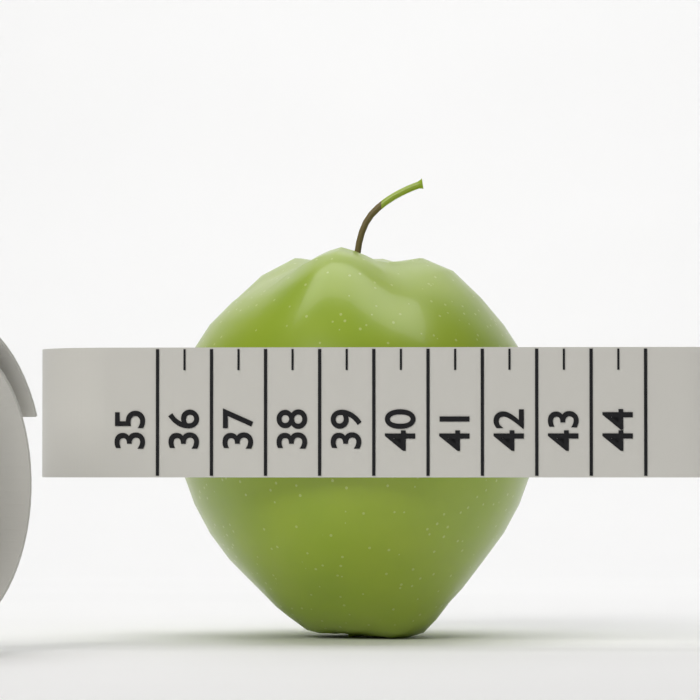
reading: 42.0 (no unit)
